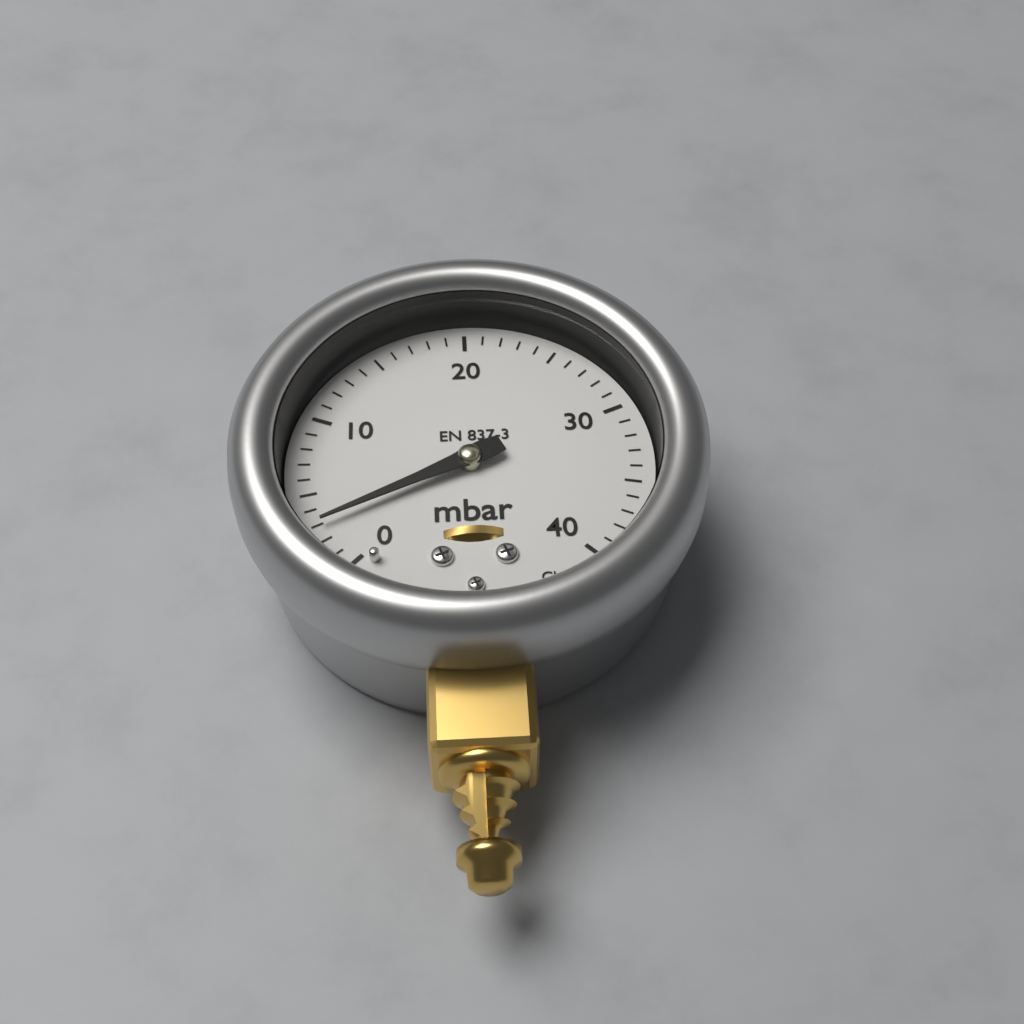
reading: 3 mbar
